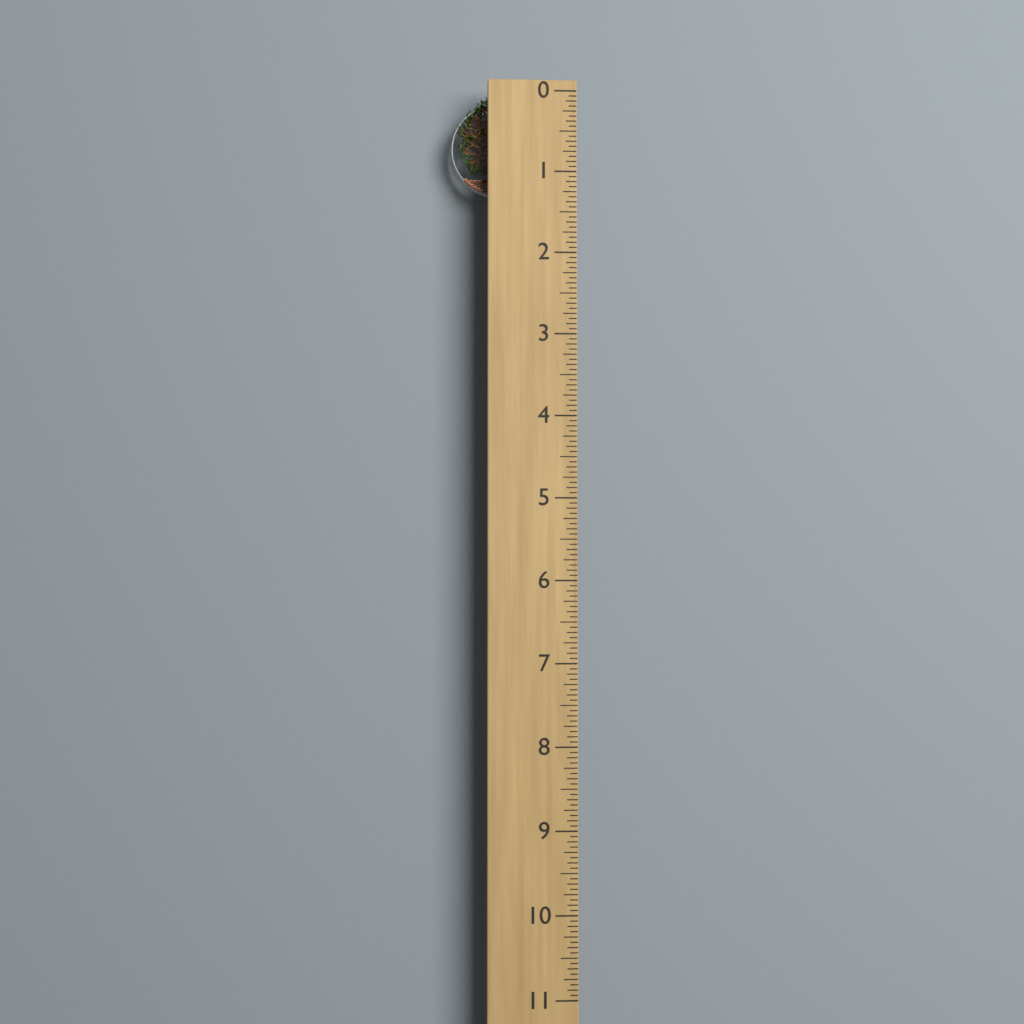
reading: 1.2500 (no unit)
